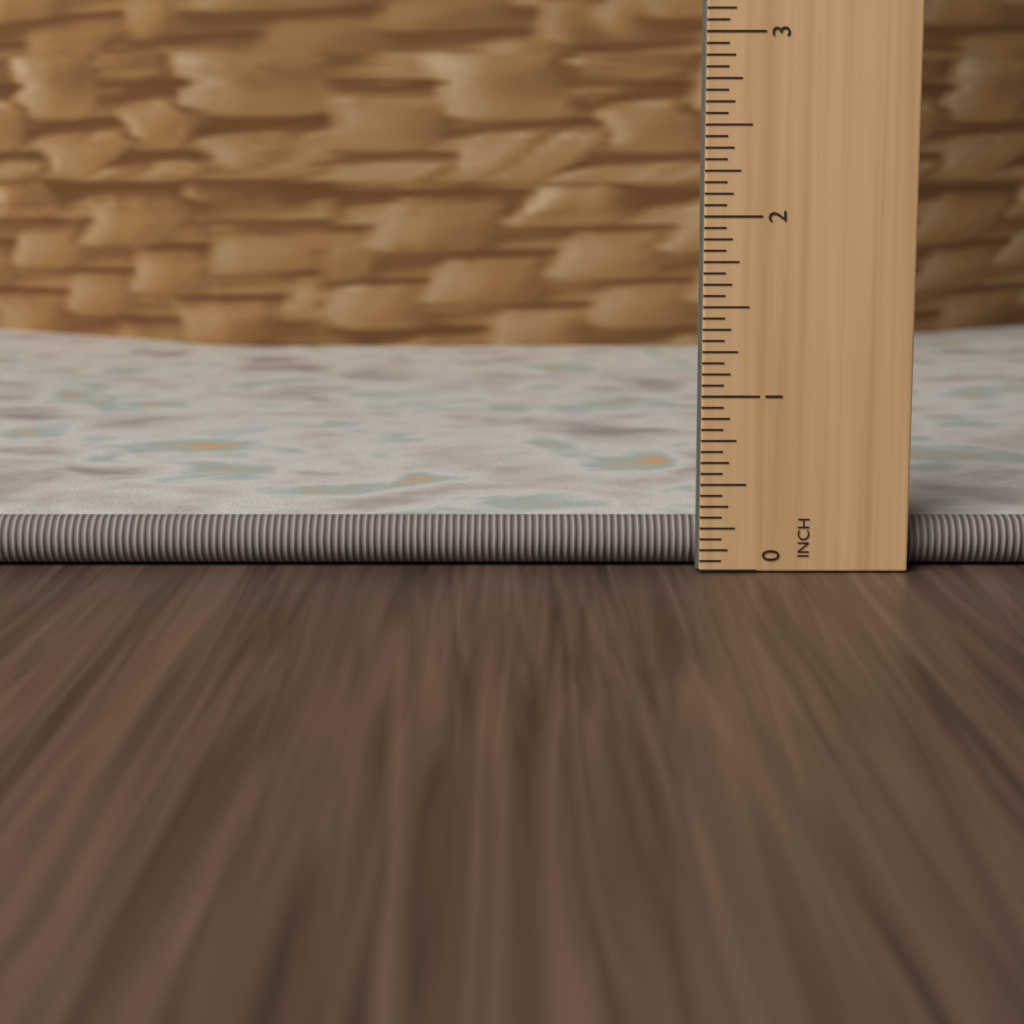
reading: 0.3000 inch
